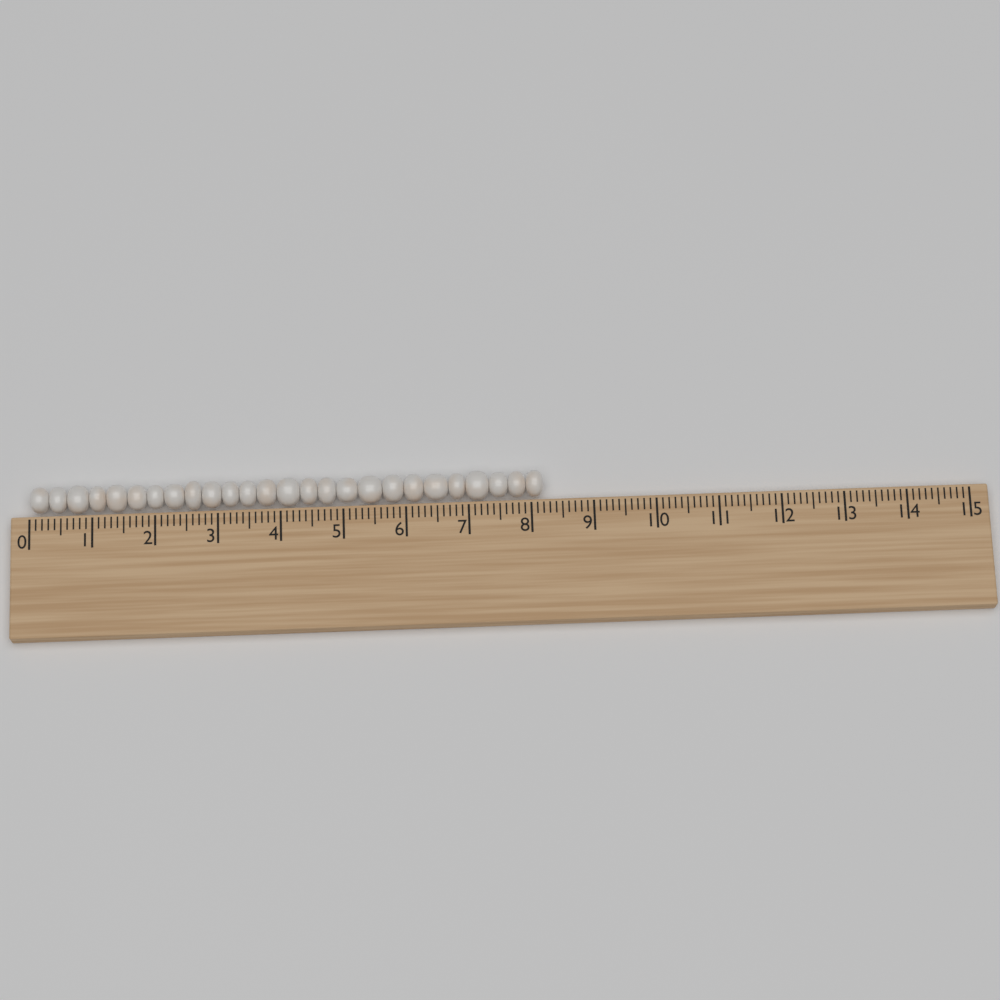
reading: 8.2 (no unit)
